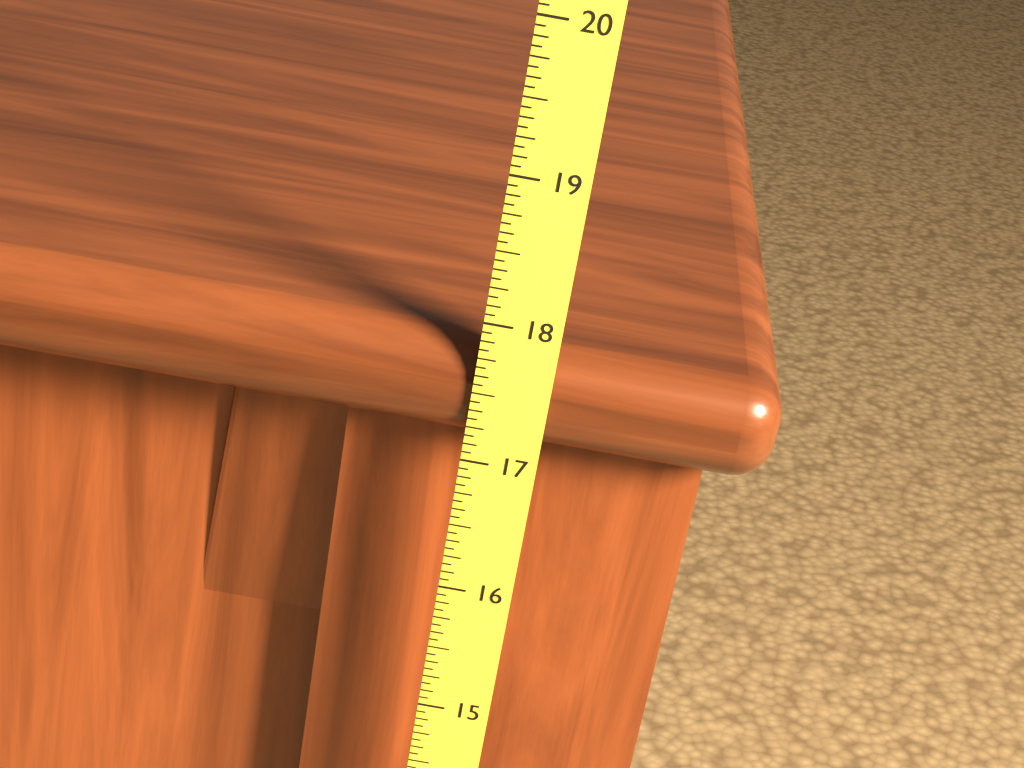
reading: 17.8125 (no unit)
